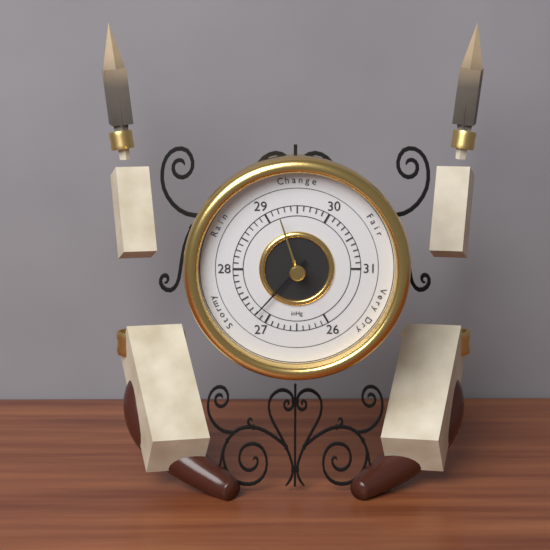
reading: 27.2 inHg
